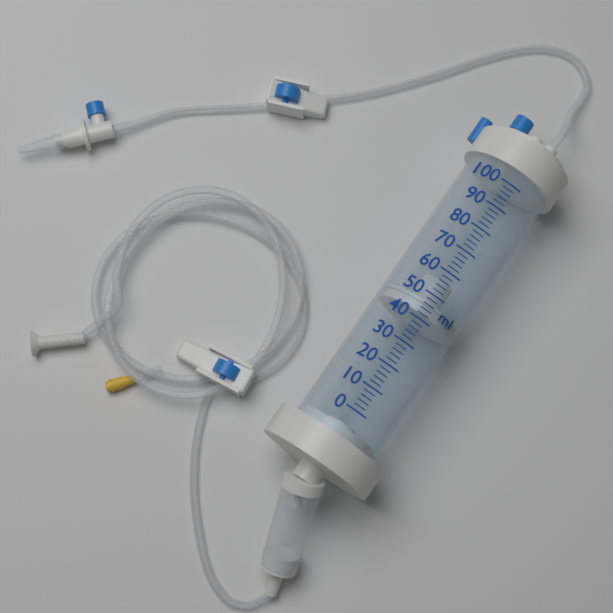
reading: 42 ml
